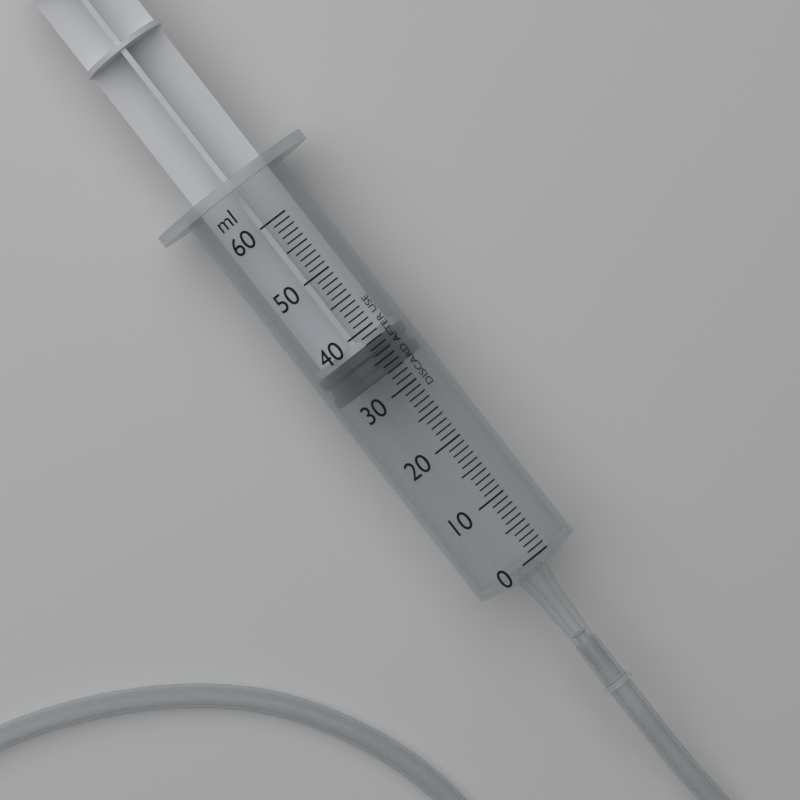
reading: 33 ml
